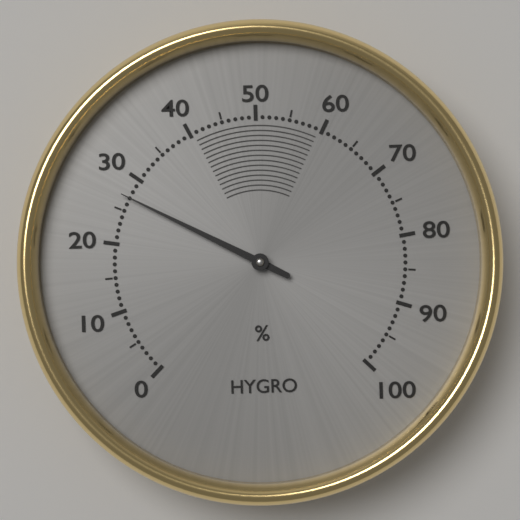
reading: 27 %
